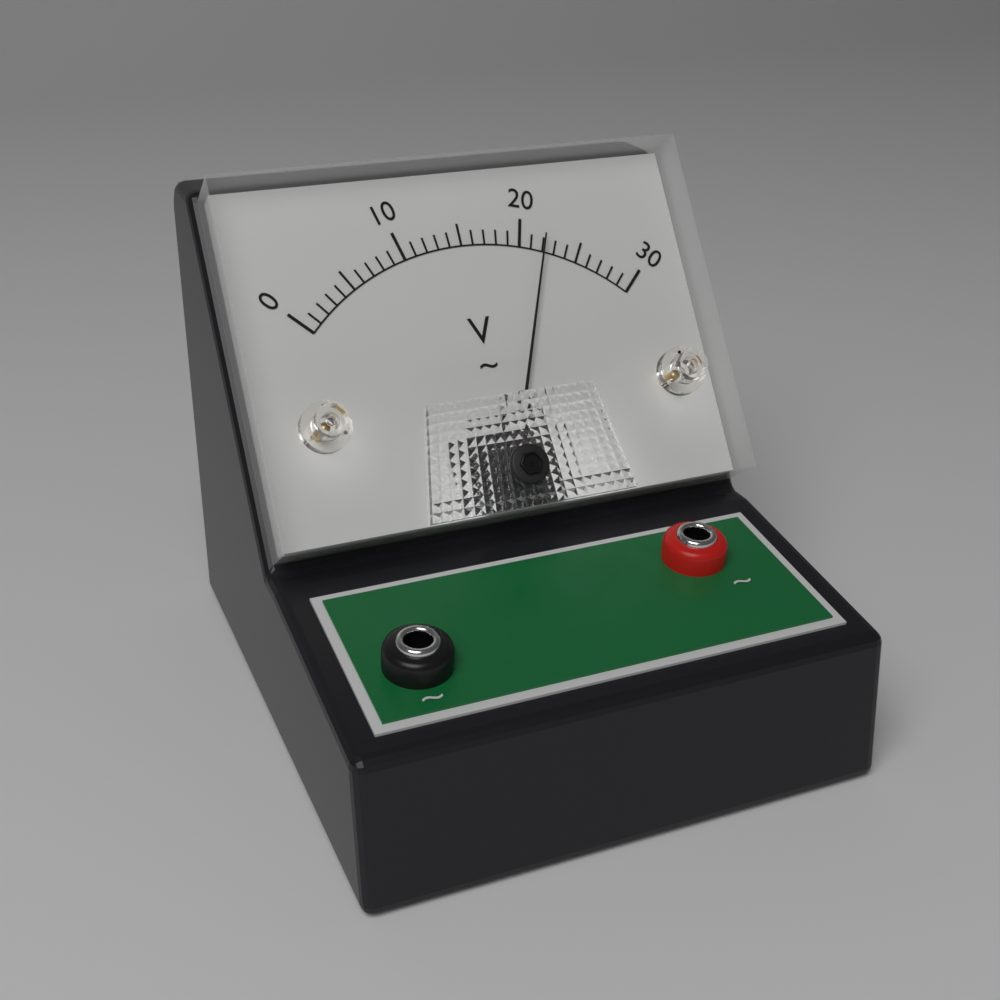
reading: 22 V
